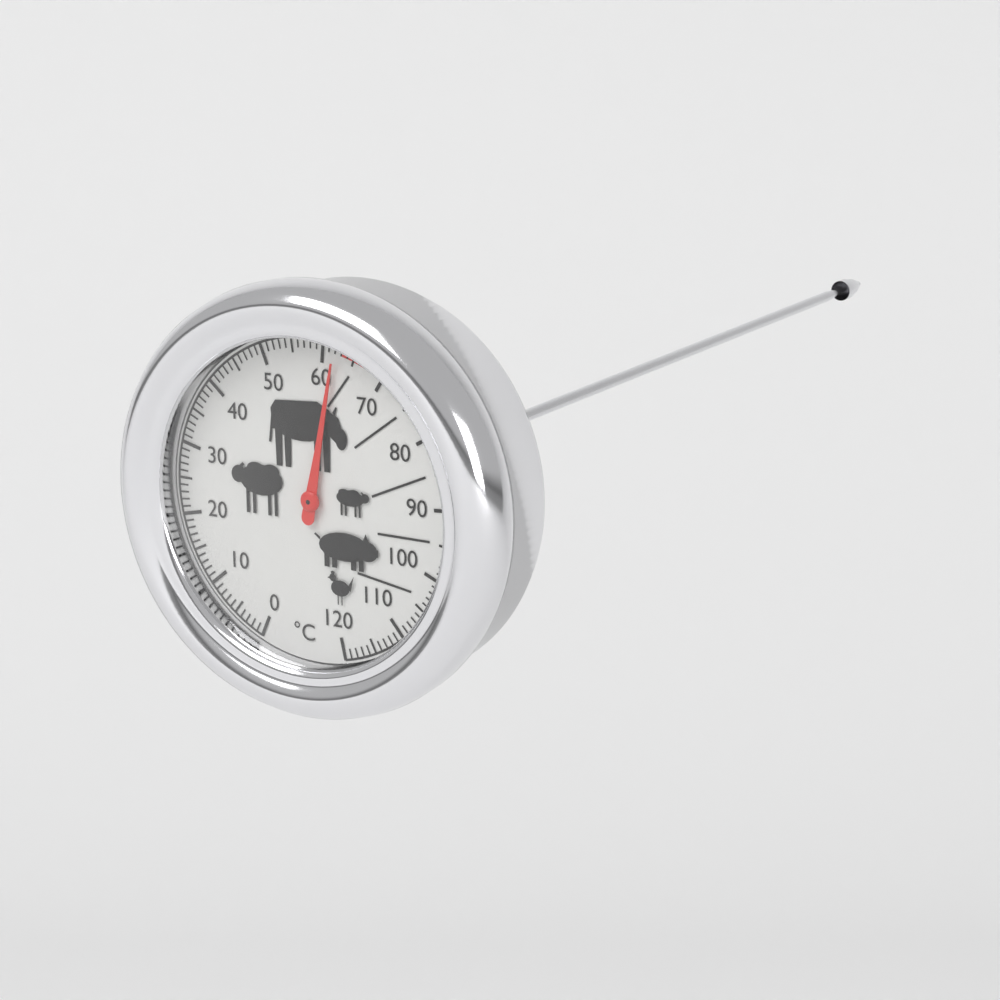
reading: 62 °C
